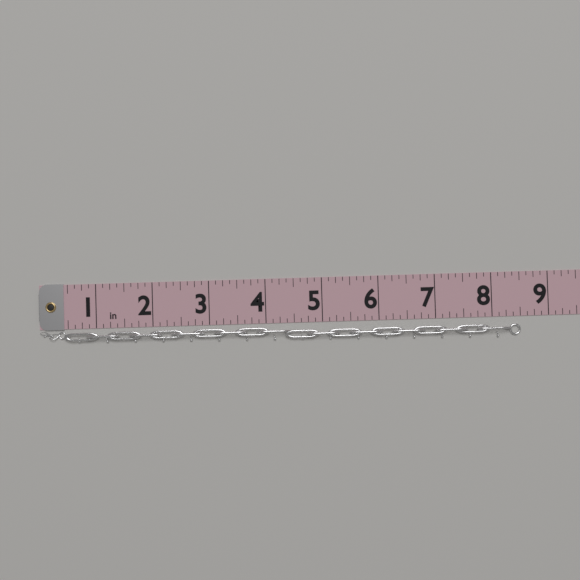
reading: 8.500 in
